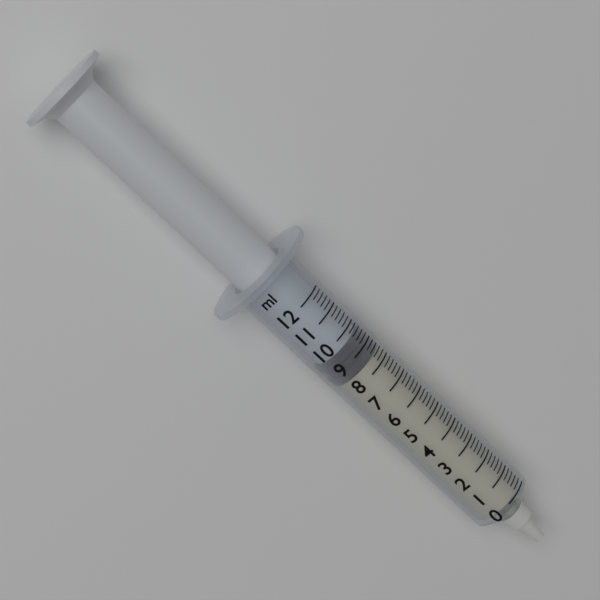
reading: 8.4 ml
